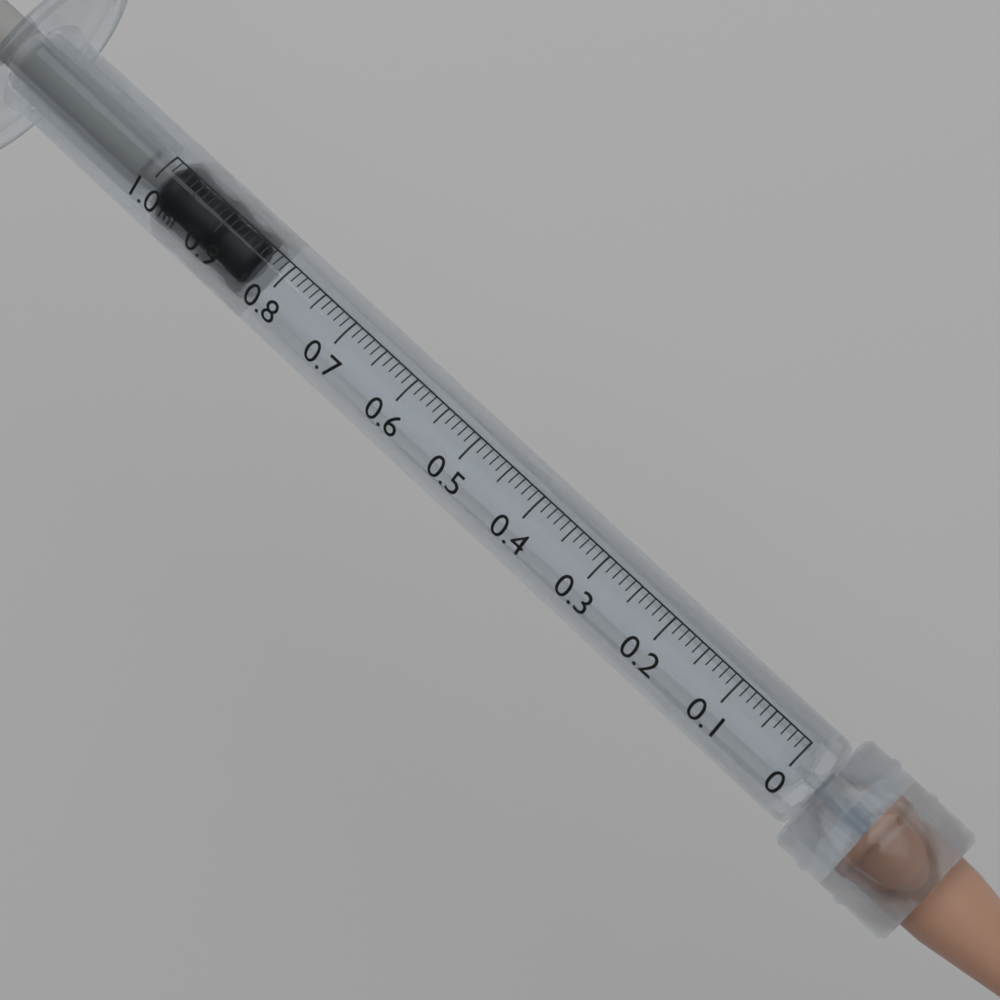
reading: 0.84 ml
